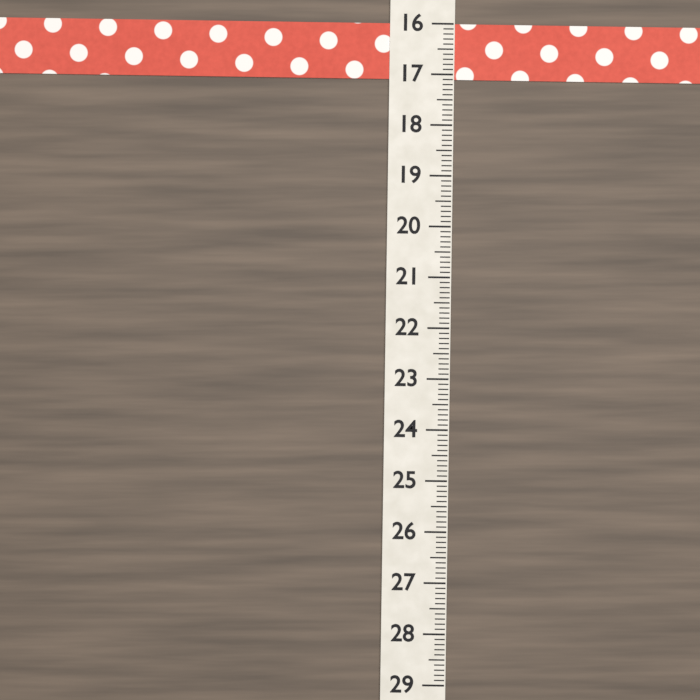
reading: 17.1 (no unit)
